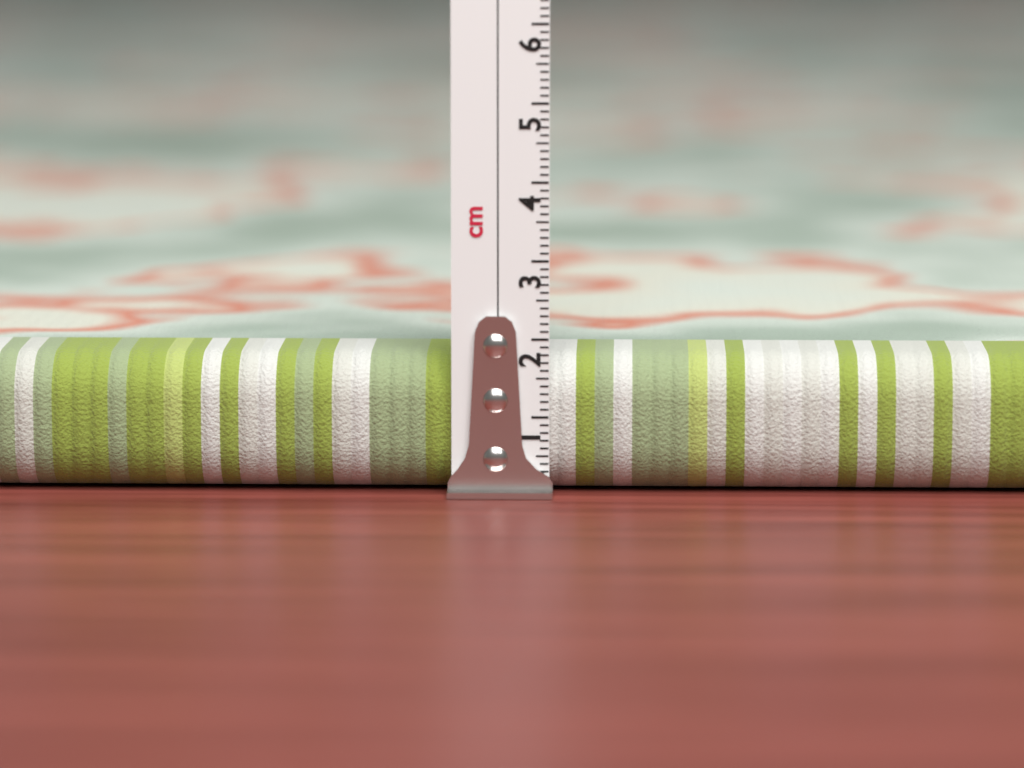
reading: 1.8 cm
